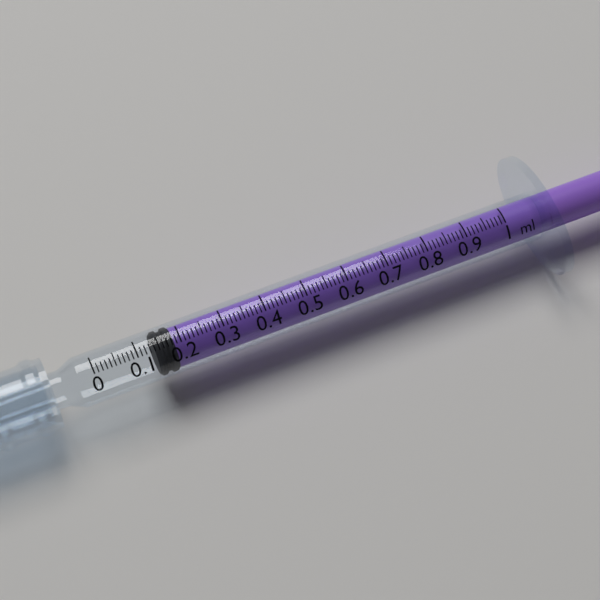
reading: 0.14 ml
